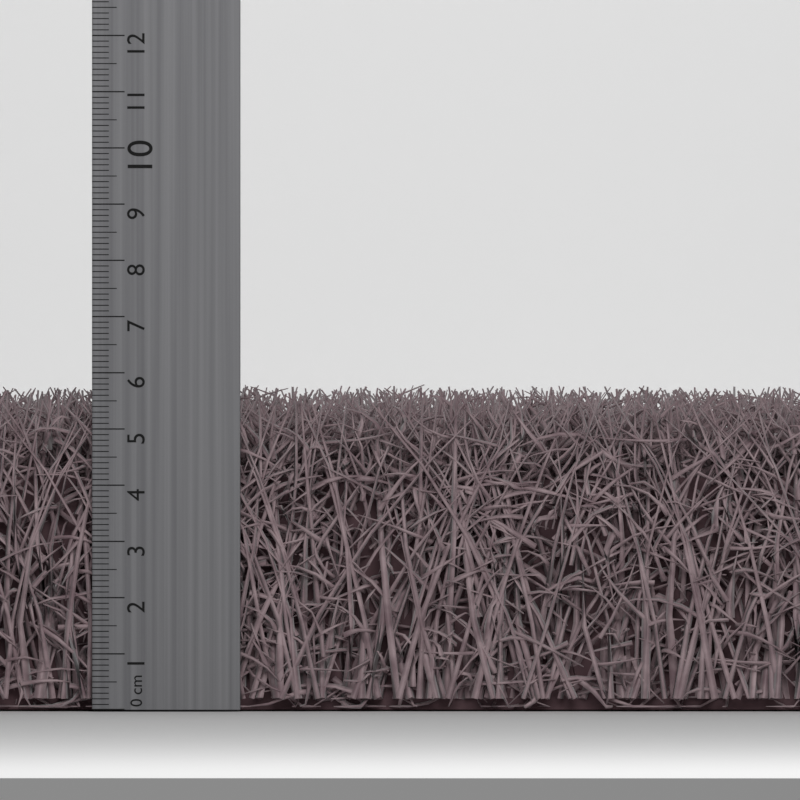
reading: 5.7 cm
